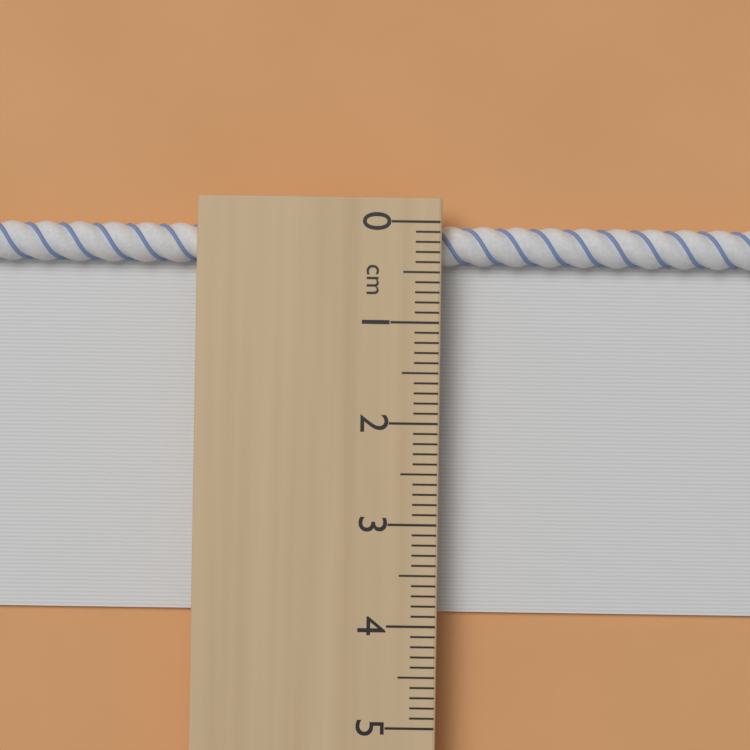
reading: 3.9 cm
